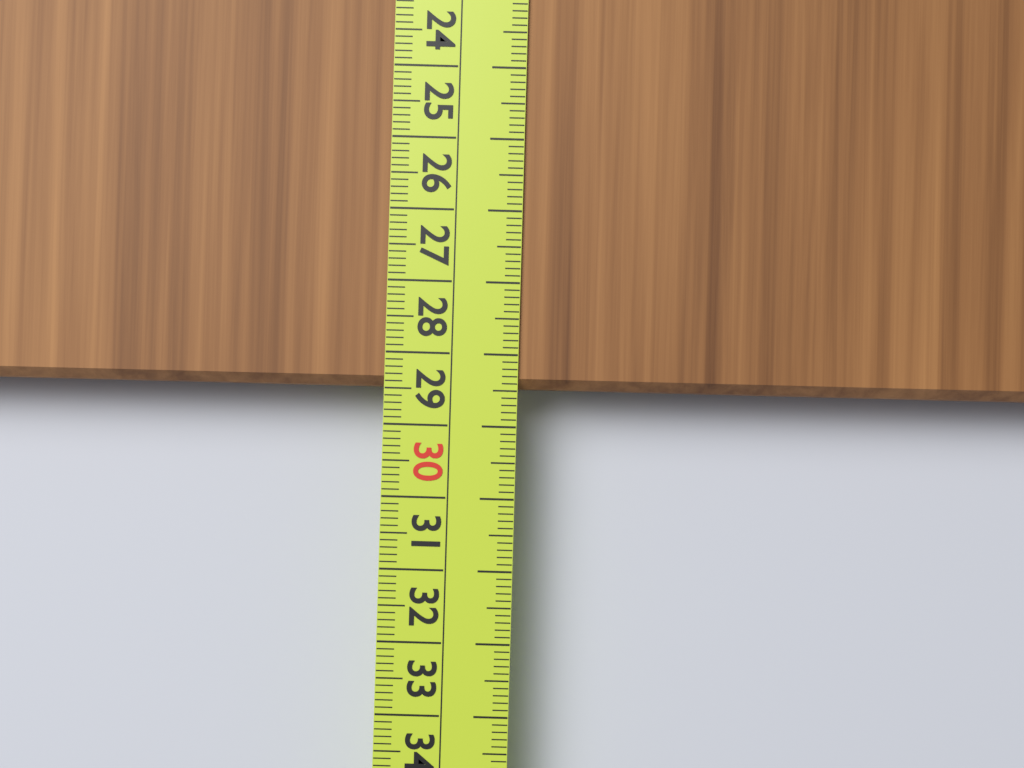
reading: 28.5 cm
